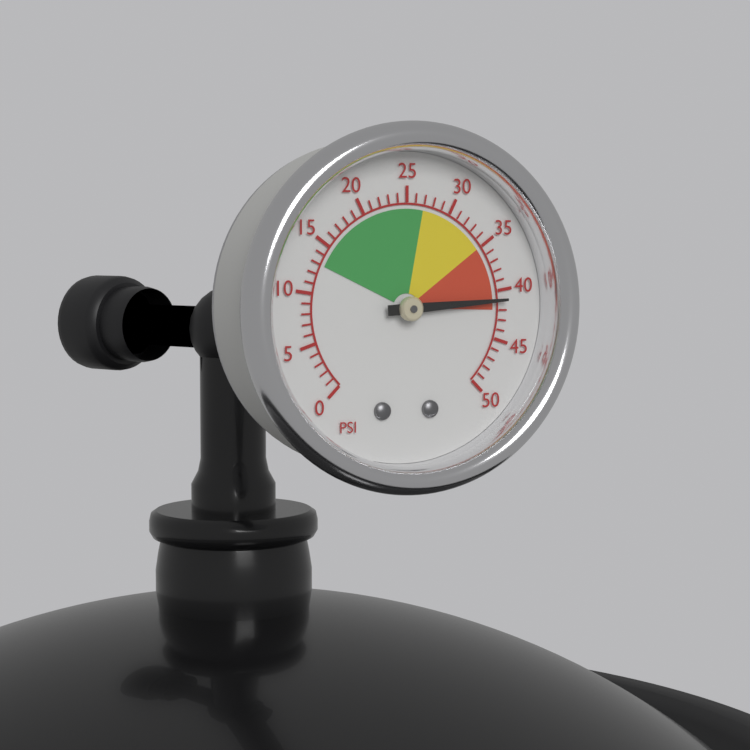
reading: 41 psi
